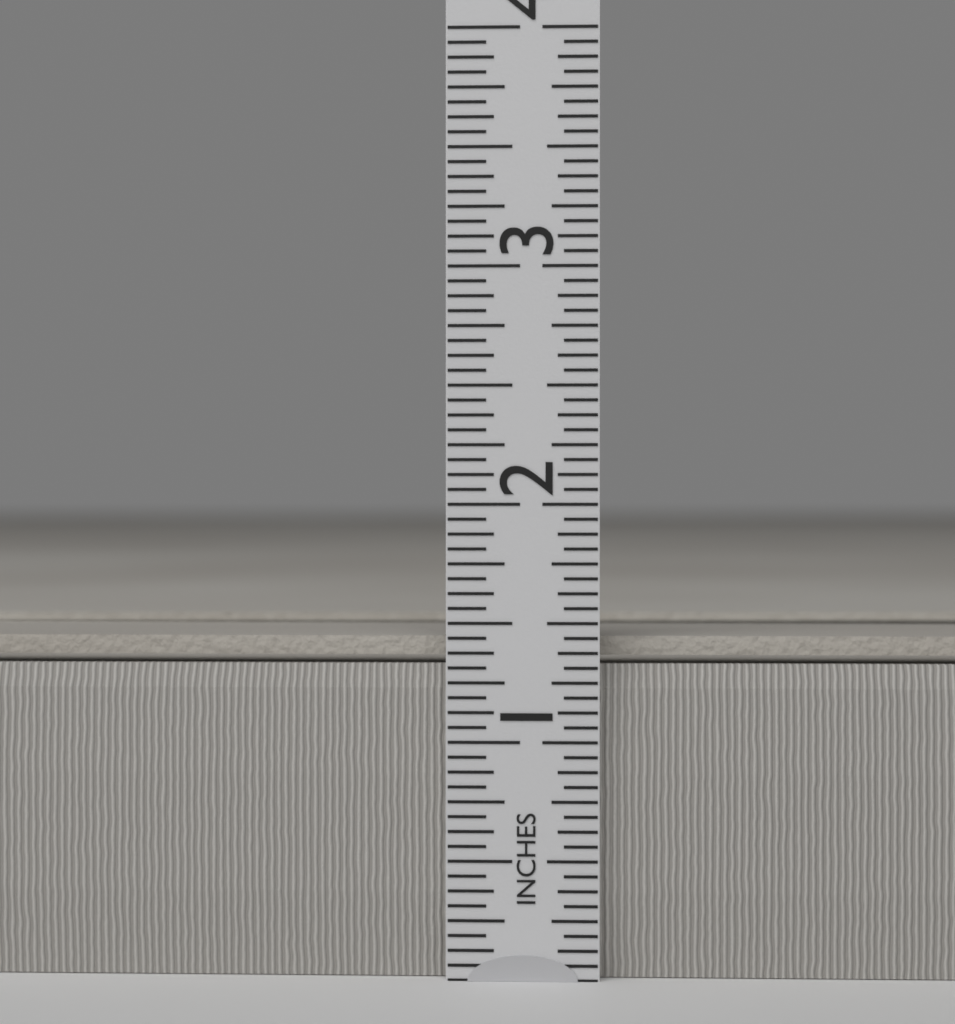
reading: 1.4375 in
